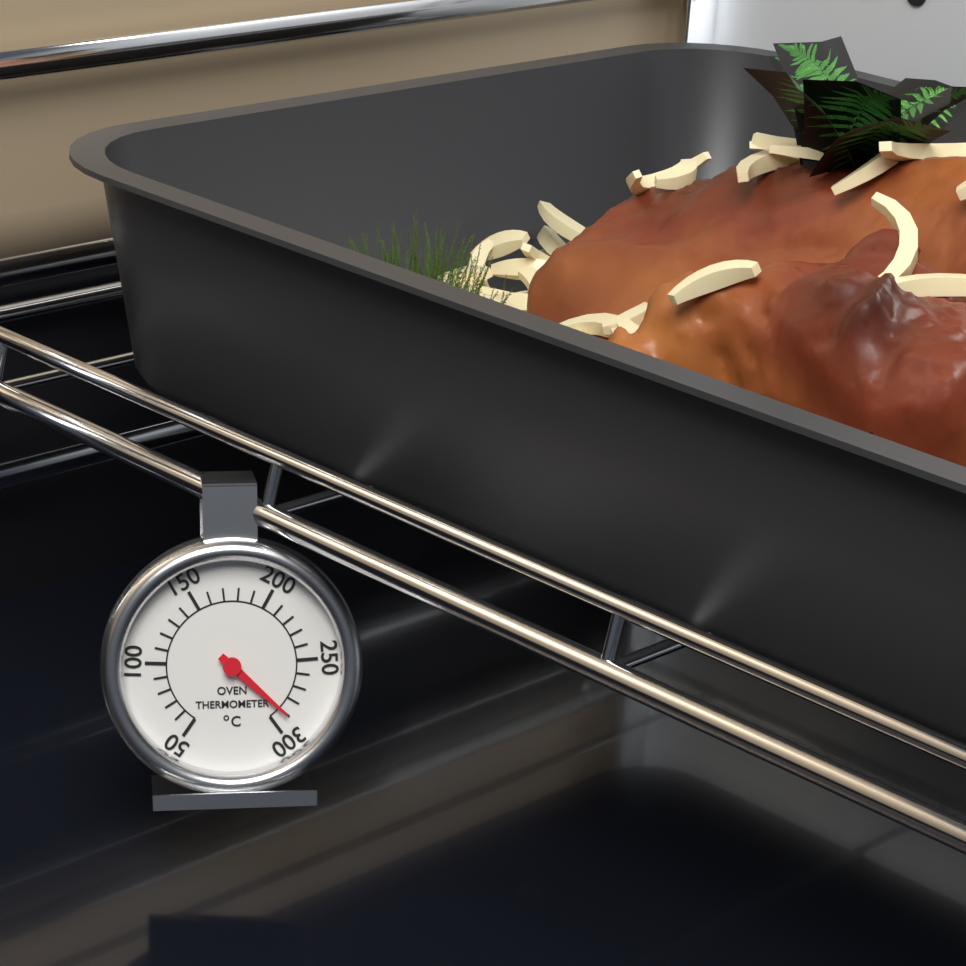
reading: 290 °C
